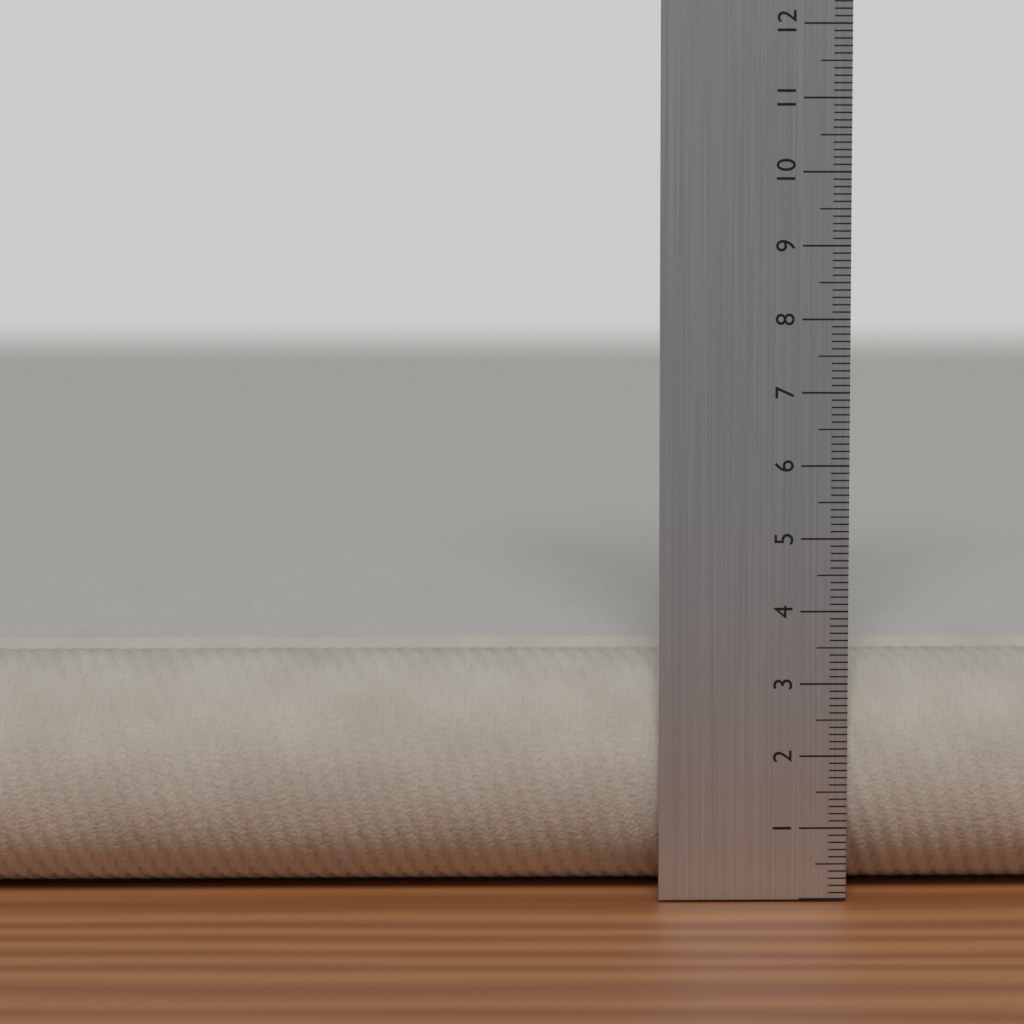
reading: 3.3 cm
